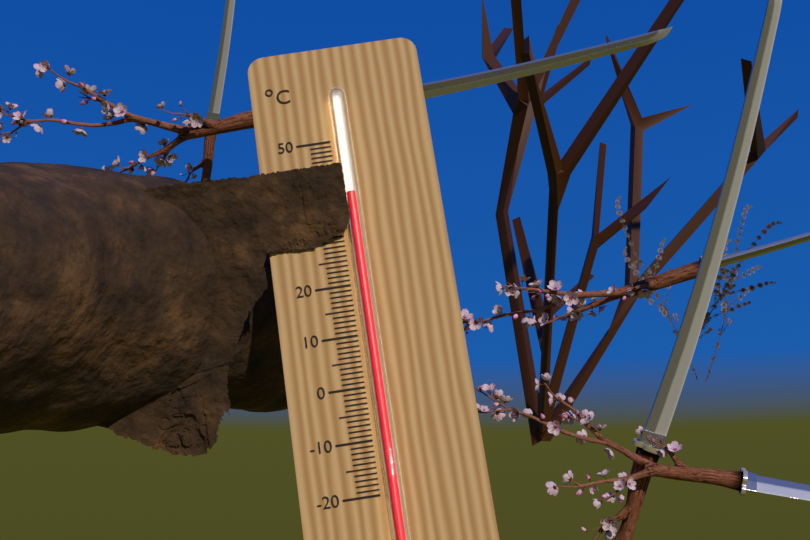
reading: 38 °C
